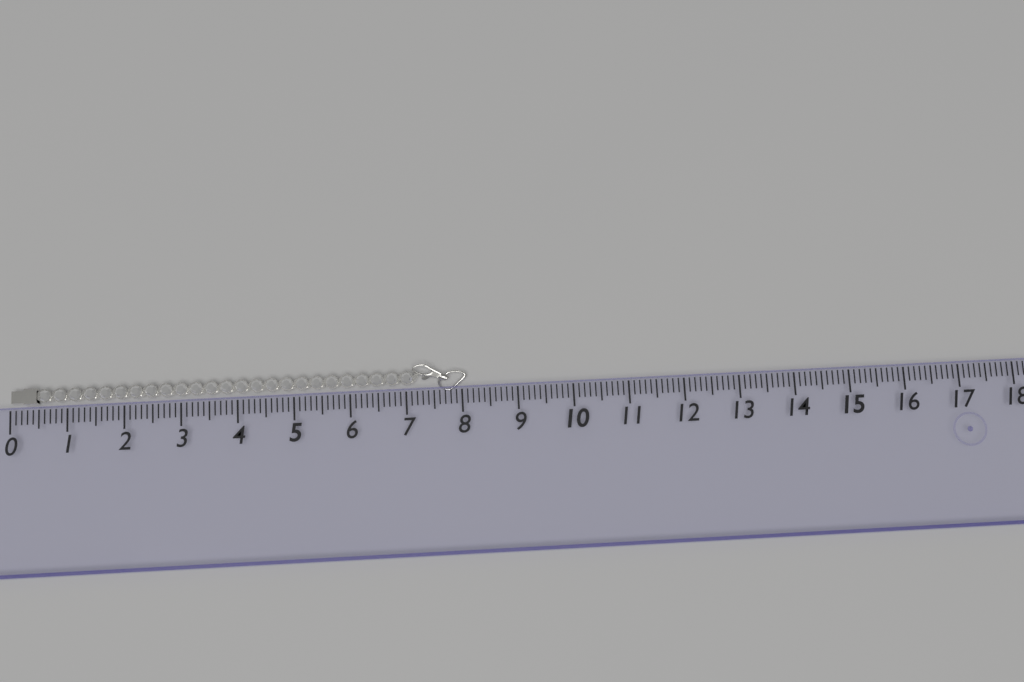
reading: 8.1 (no unit)
